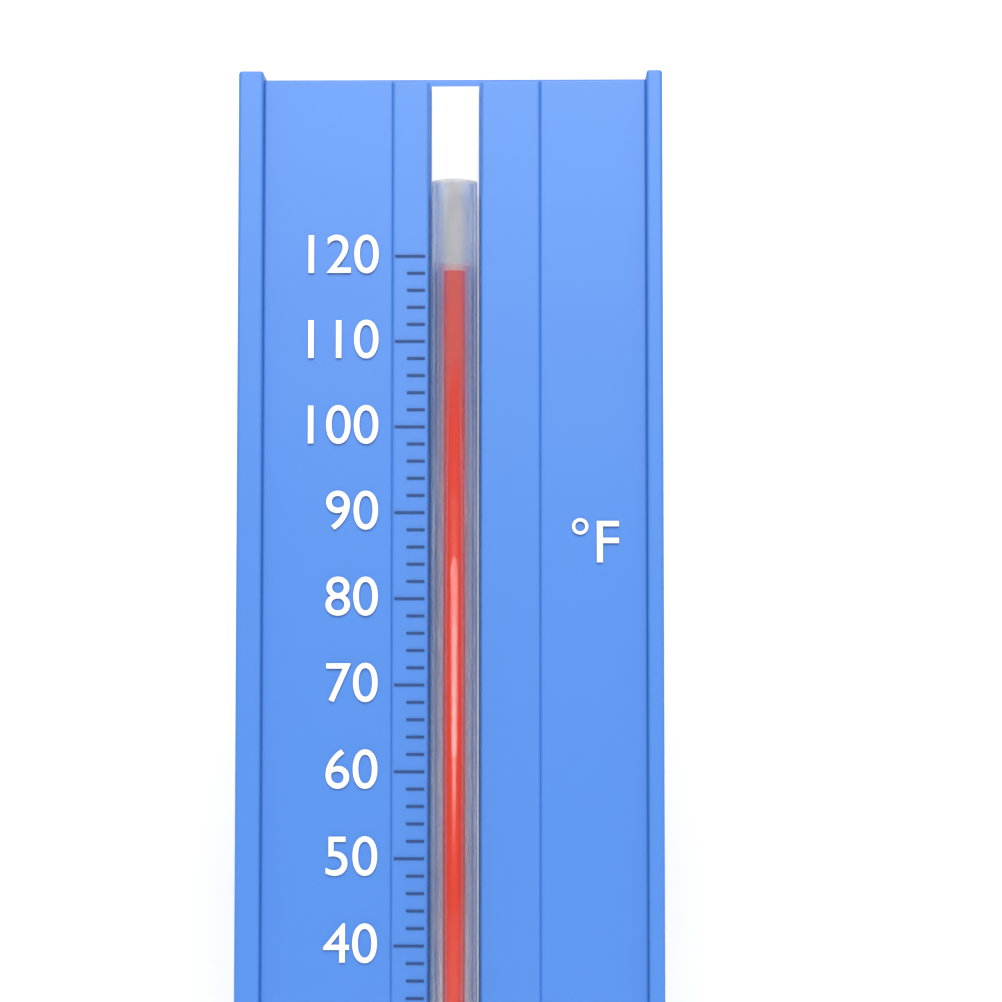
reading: 118 °F
